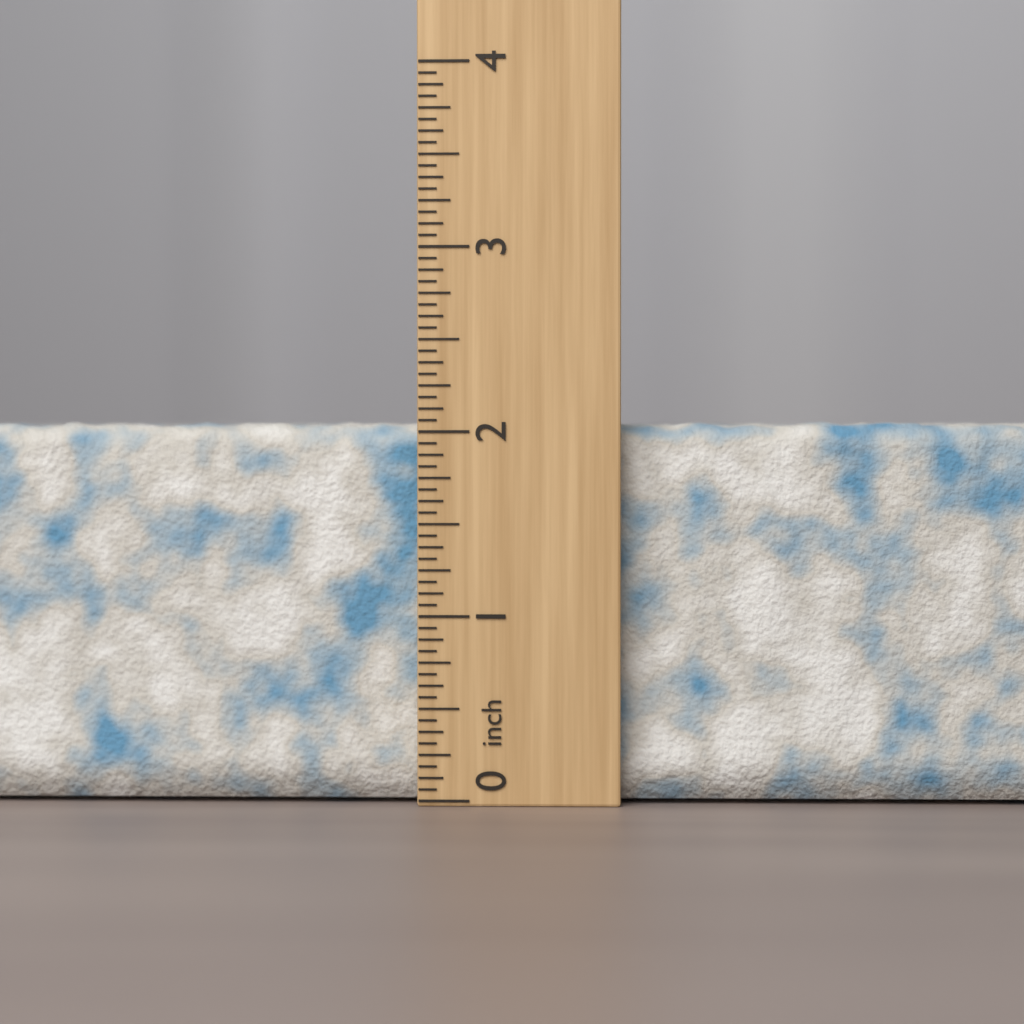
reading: 2.0625 inch
